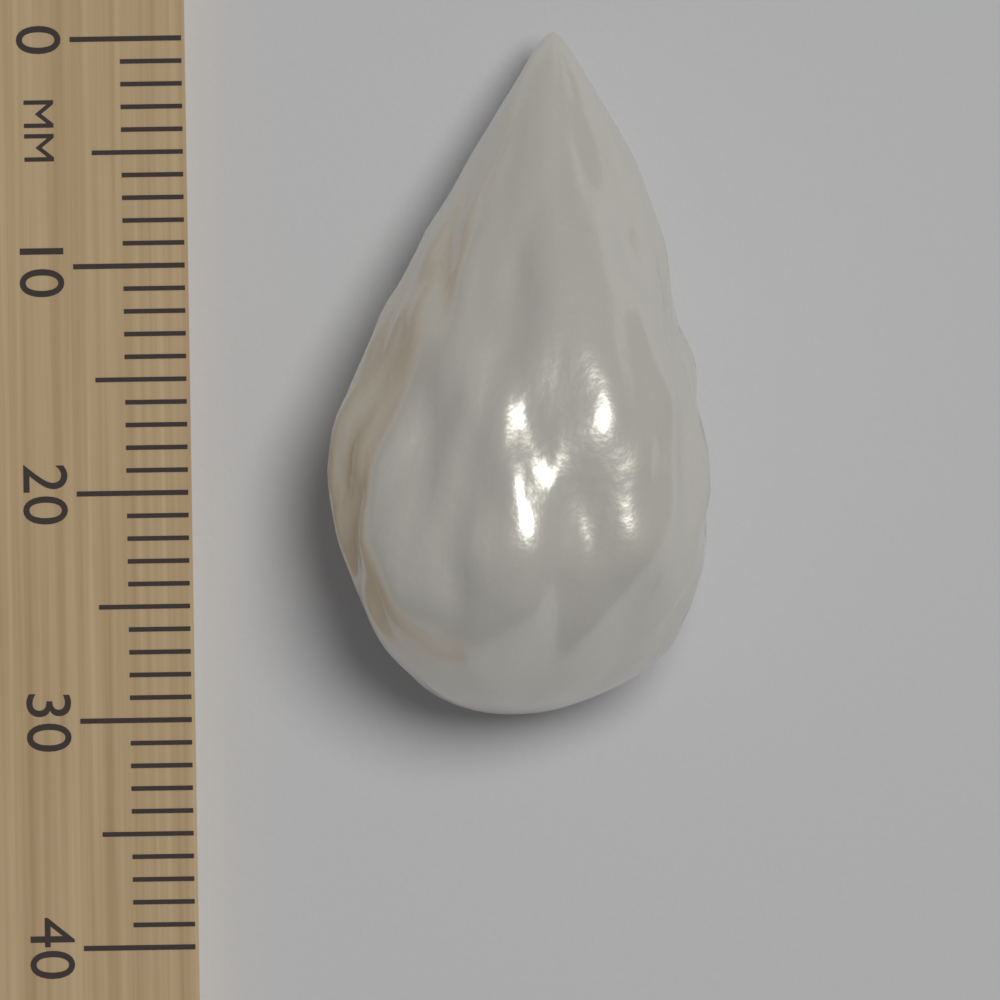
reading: 30 mm
